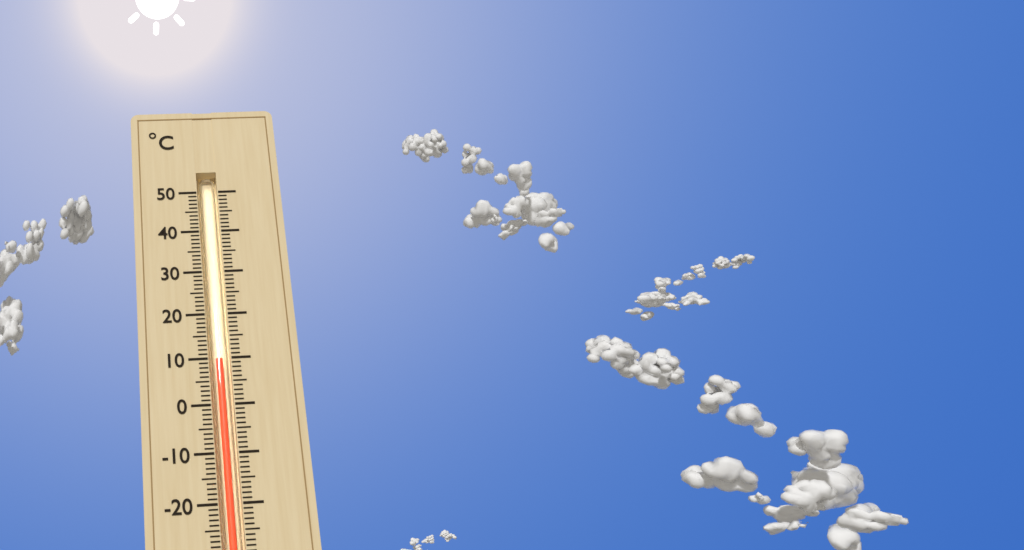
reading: 10 °C
